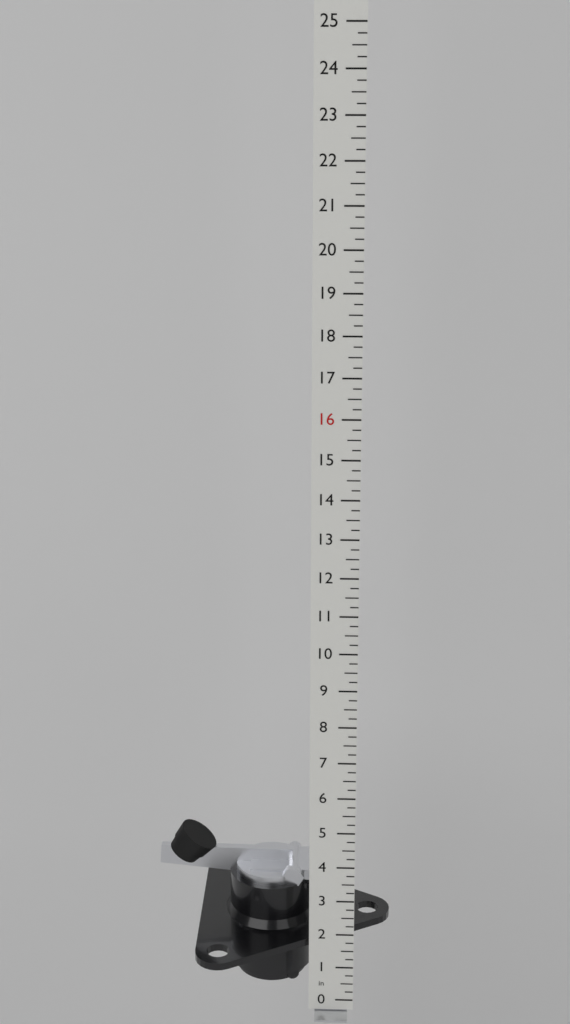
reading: 4.25 in
